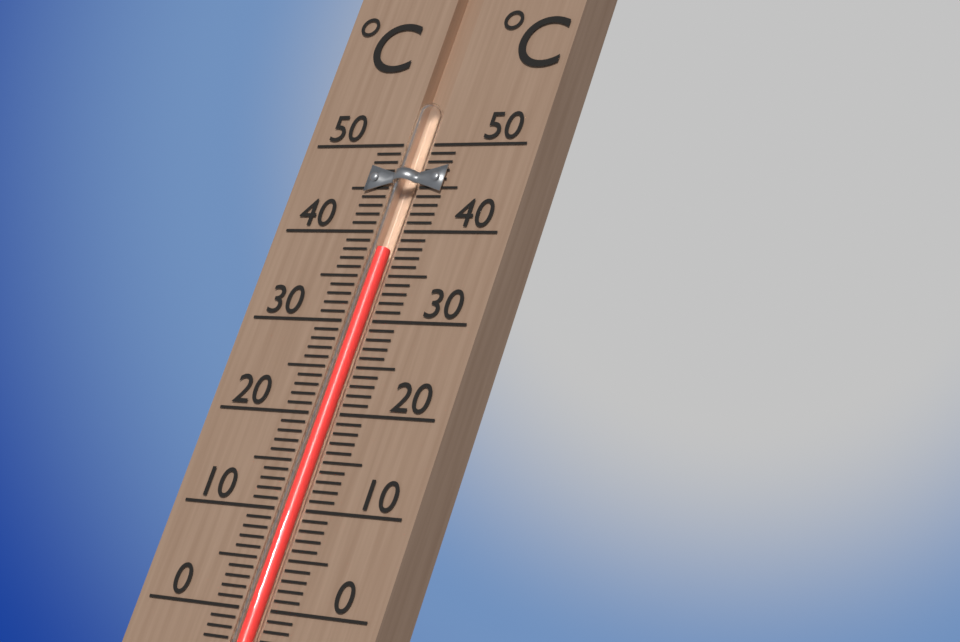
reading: 38 °C
